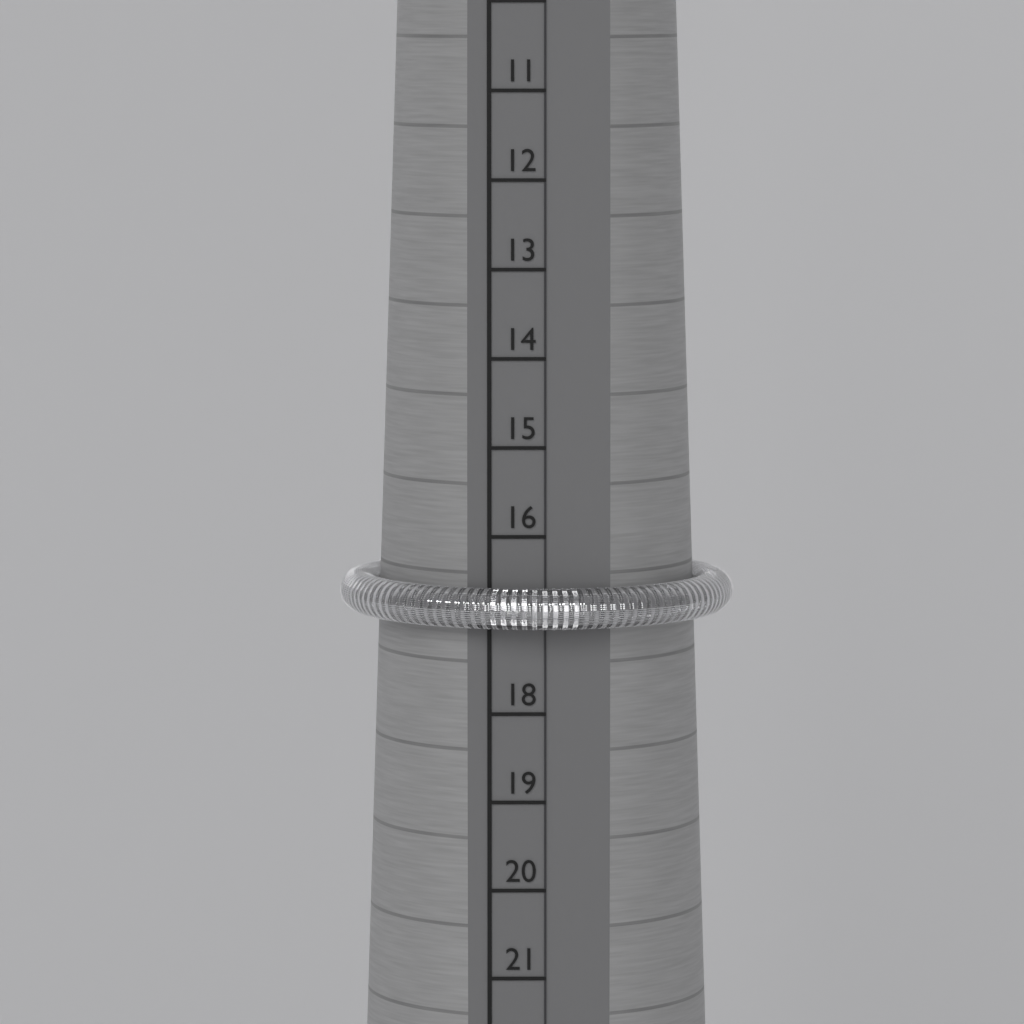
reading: 17 (no unit)
